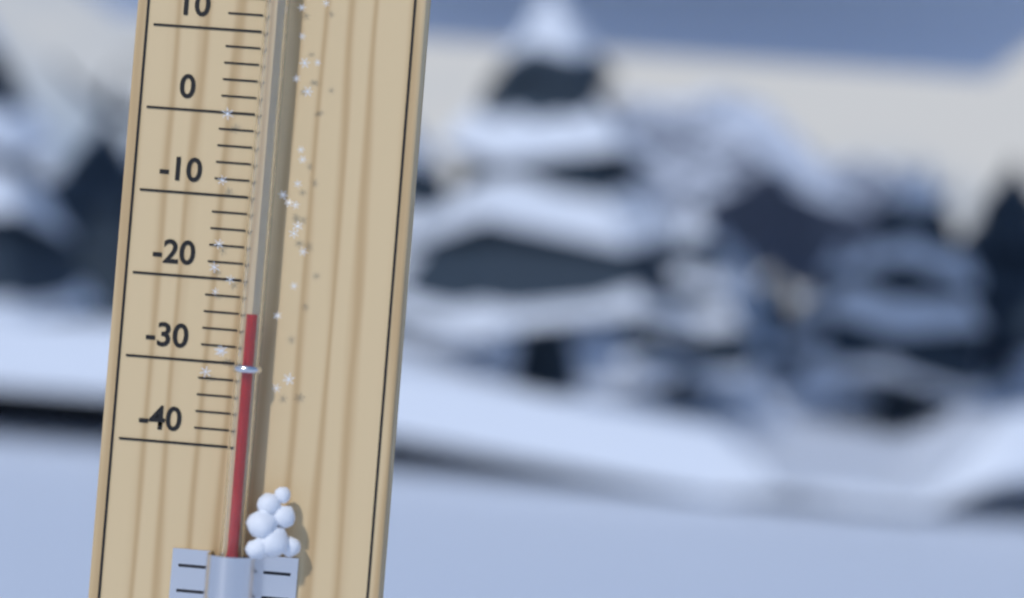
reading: -24 °C
